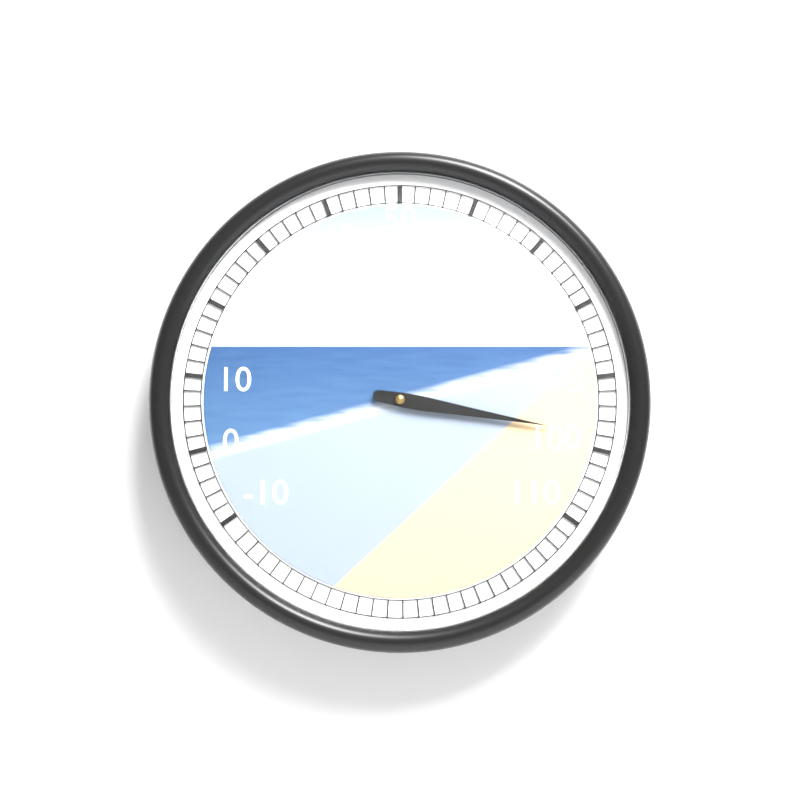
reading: 98 (no unit)
